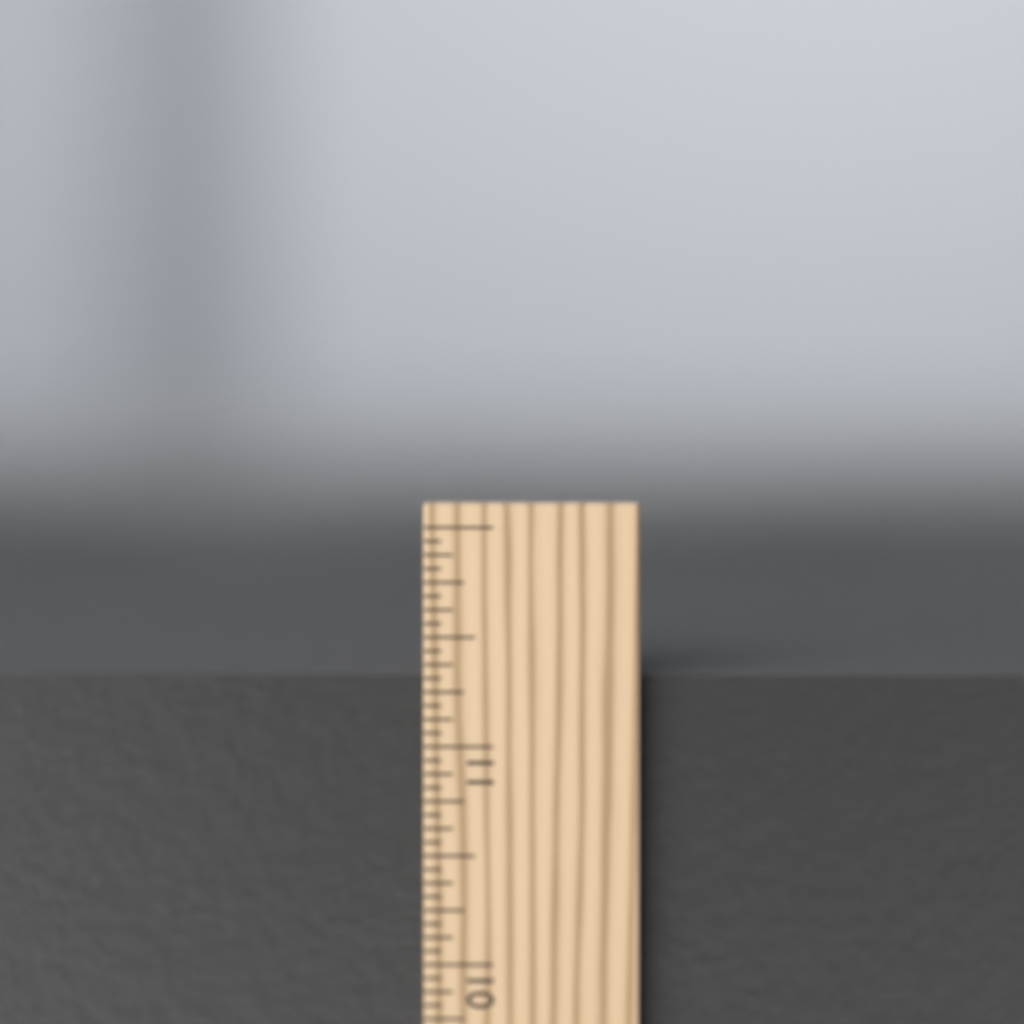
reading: 11.3125 in
